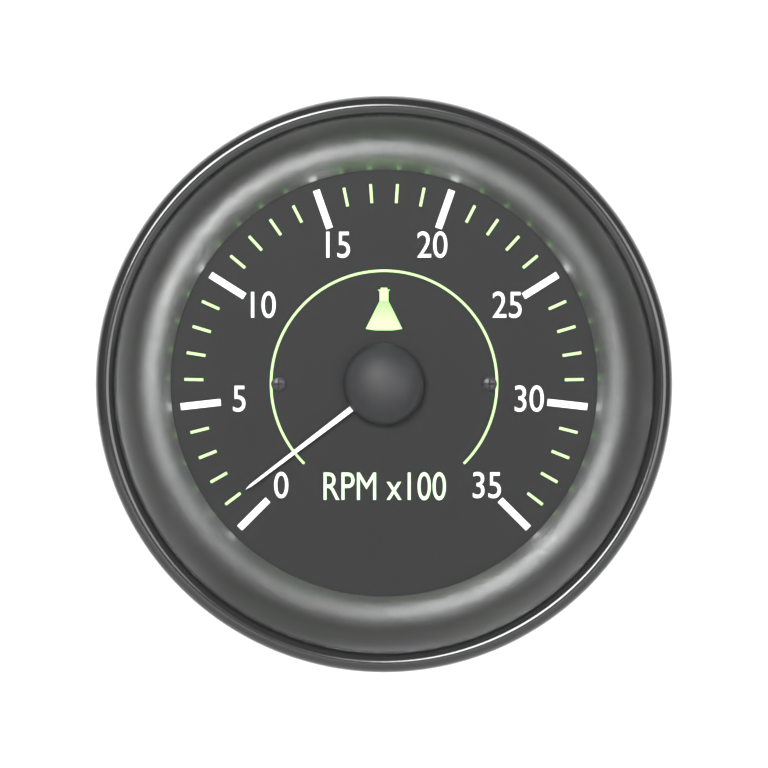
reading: 1 RPM x100
